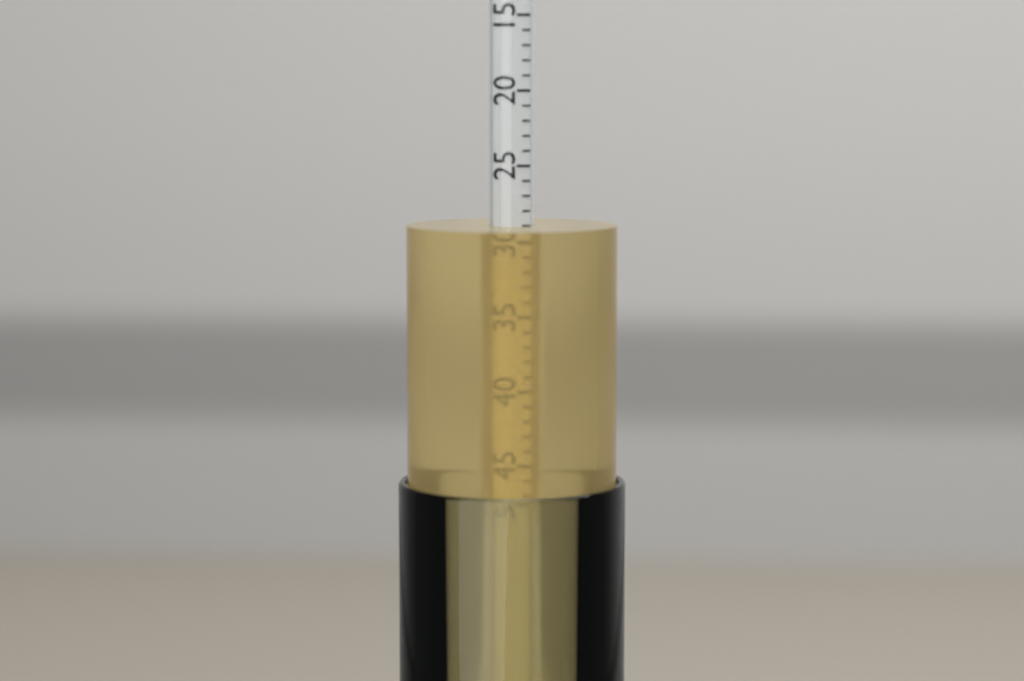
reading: 29 (no unit)
